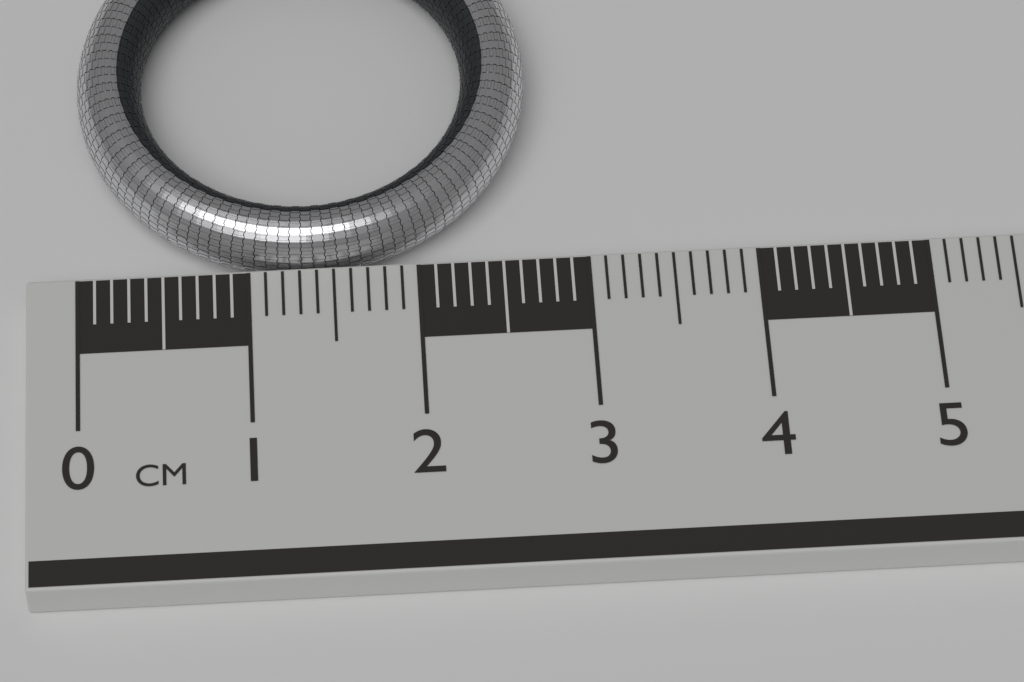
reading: 2.7 cm
